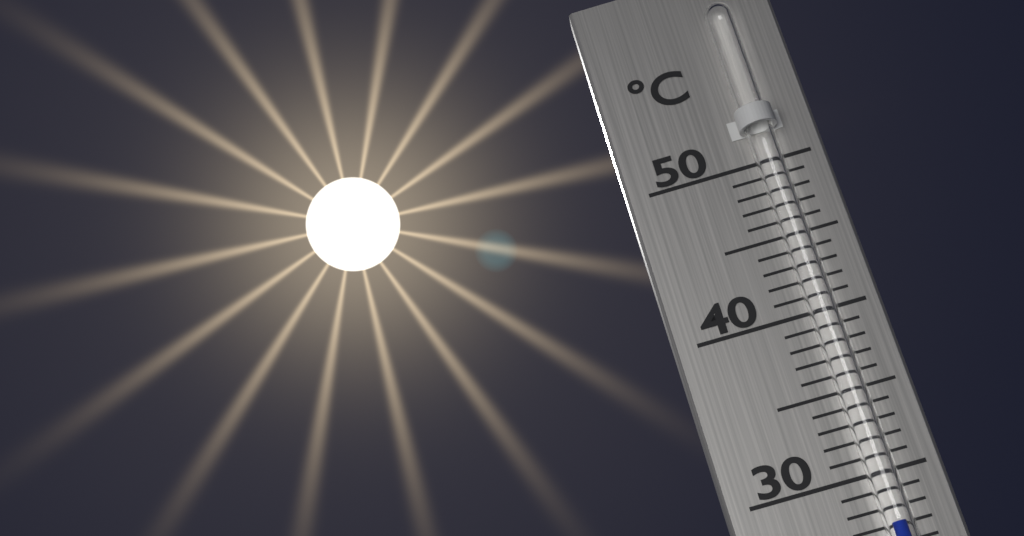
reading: 27 °C
